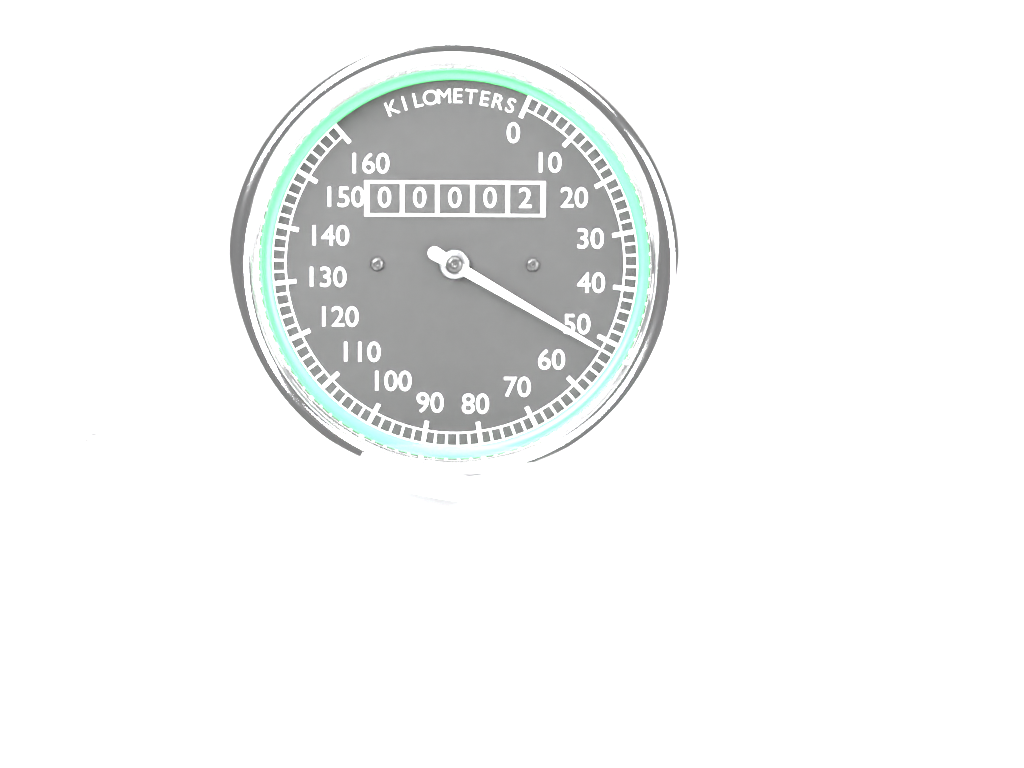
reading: 52 km/h
